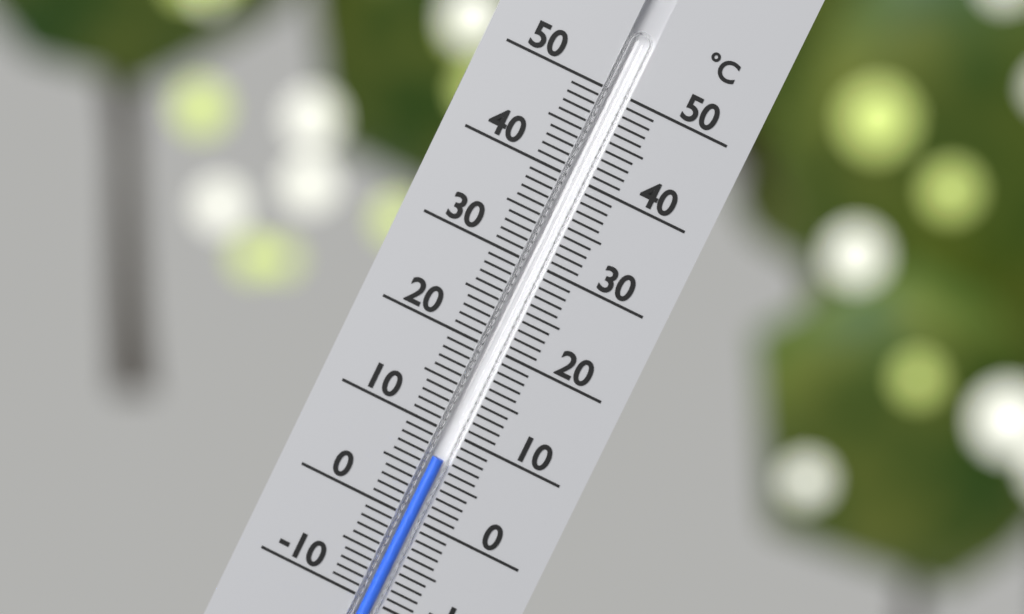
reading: 7 °C
